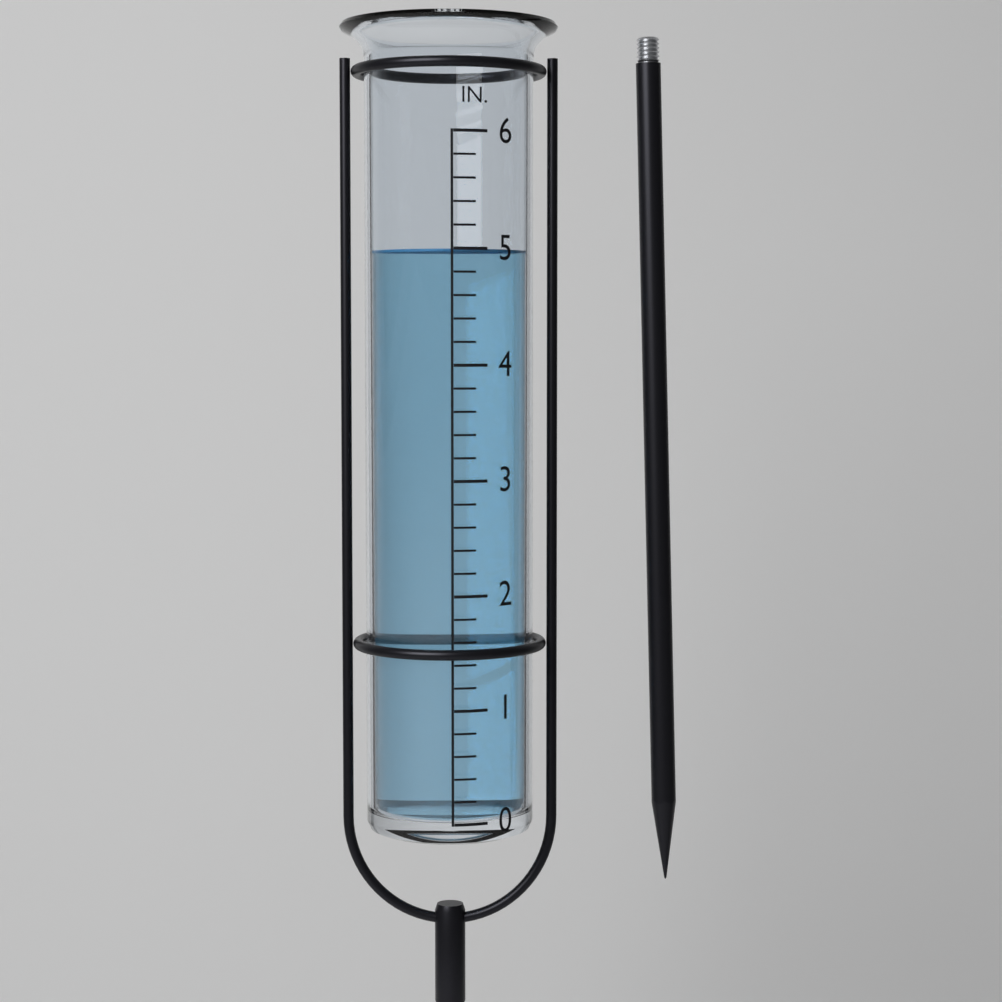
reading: 5.0 in
